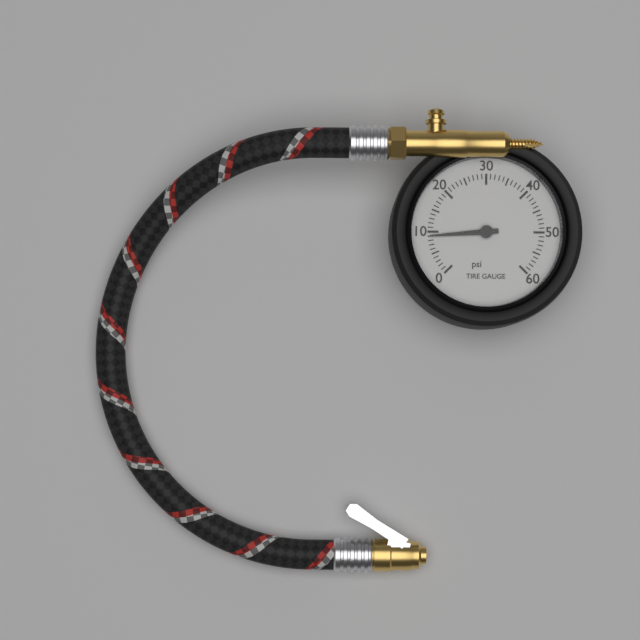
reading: 9 psi
